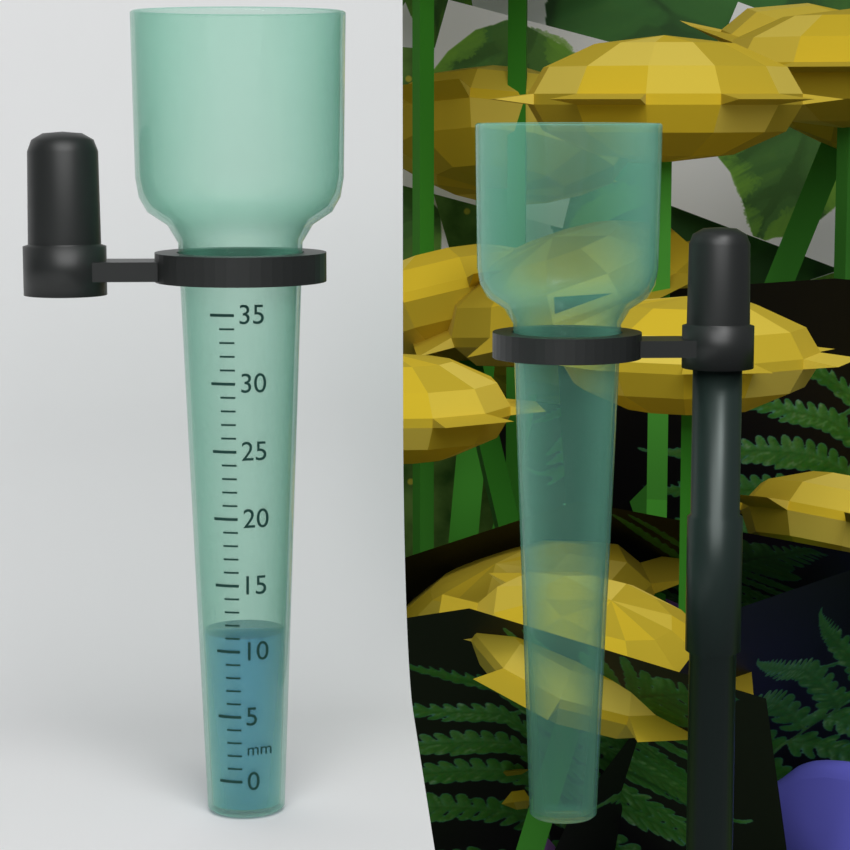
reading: 11 mm
